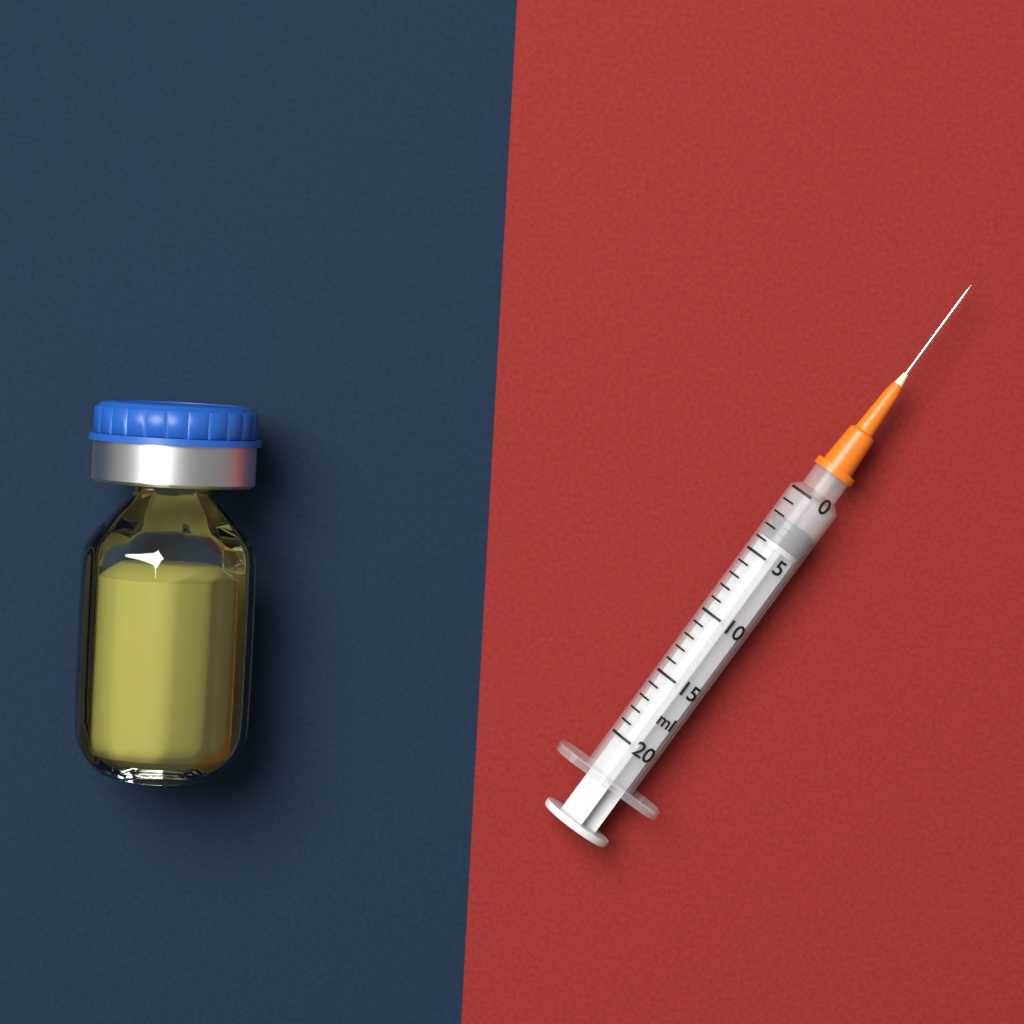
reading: 2 ml
